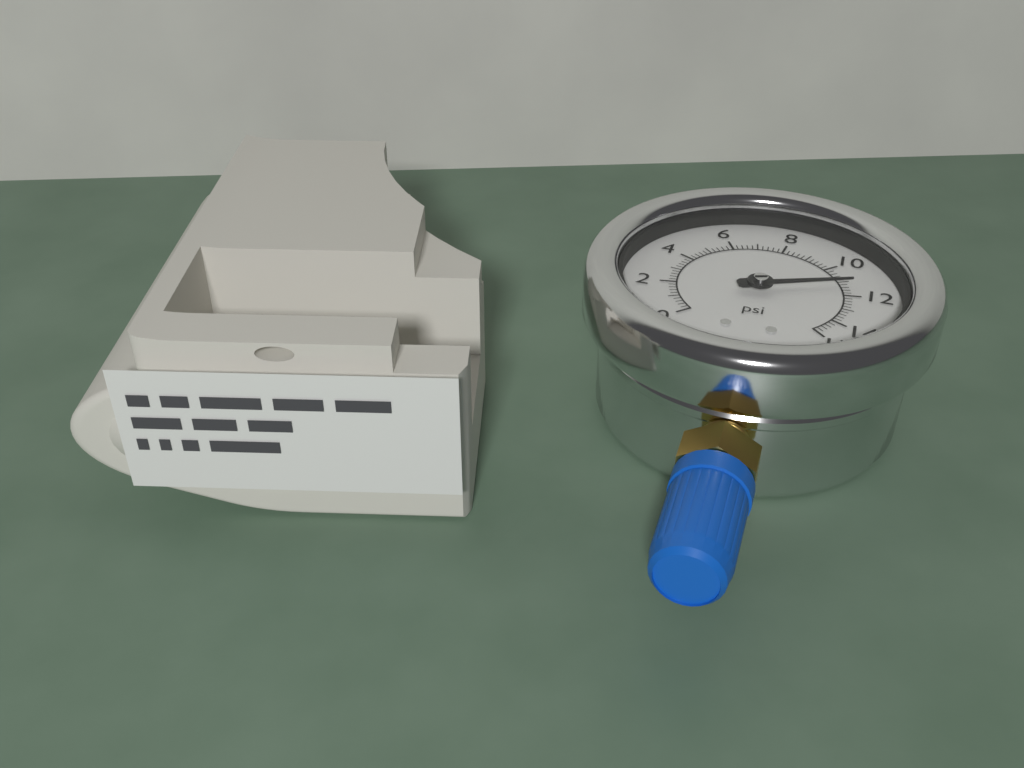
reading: 11.2 psi
